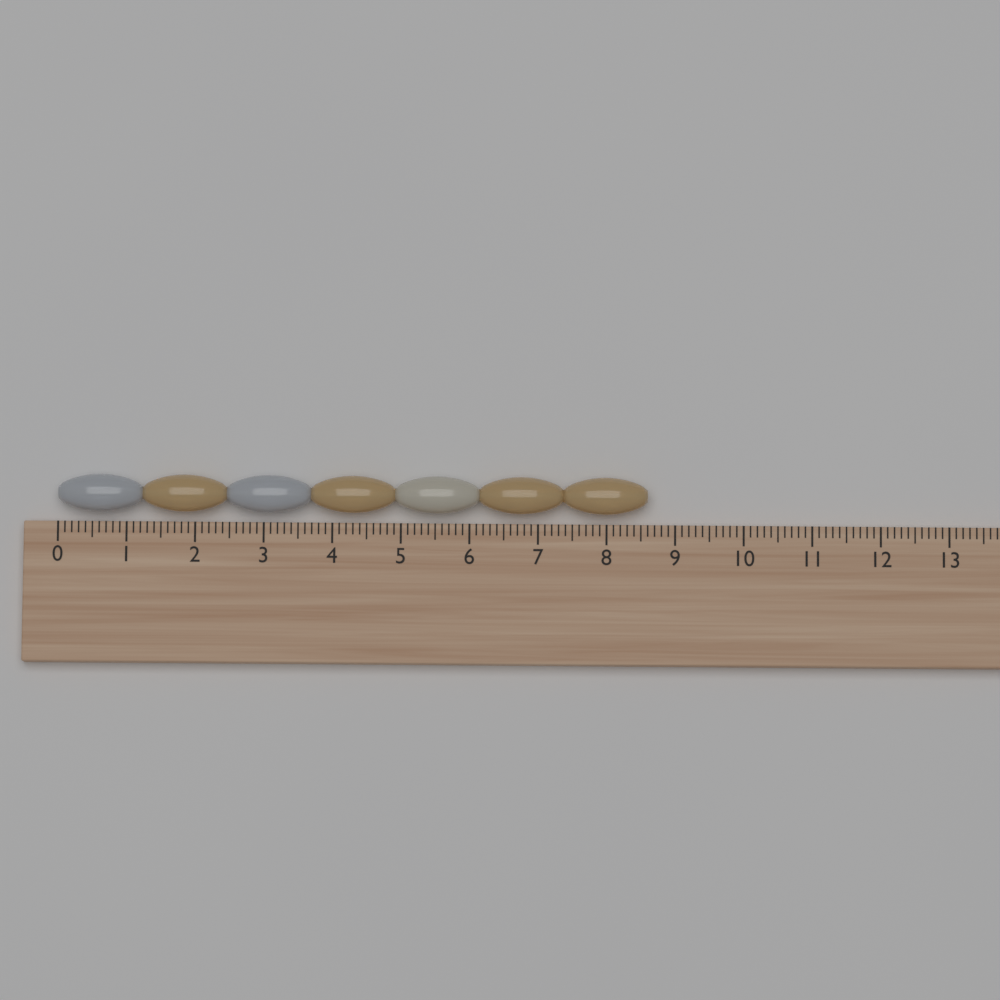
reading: 8.6 (no unit)
